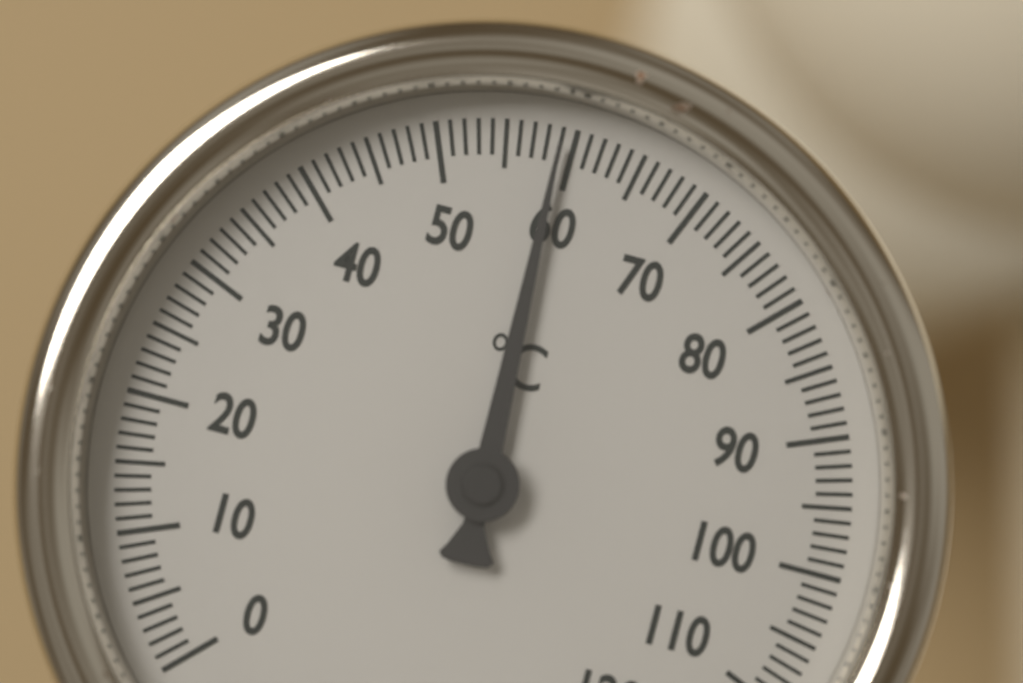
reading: 59 °C
